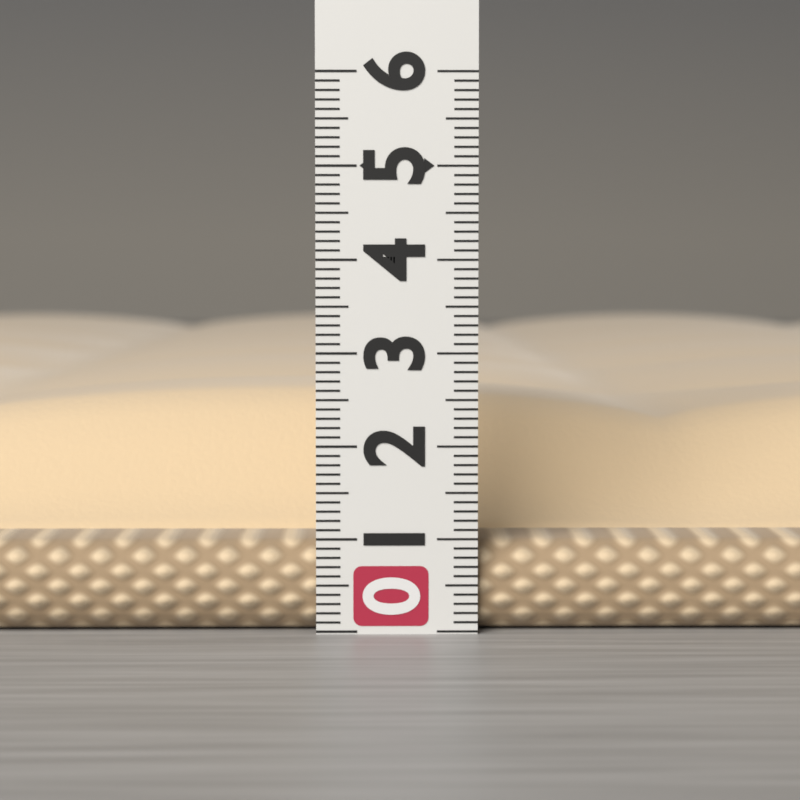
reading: 2.5 (no unit)
